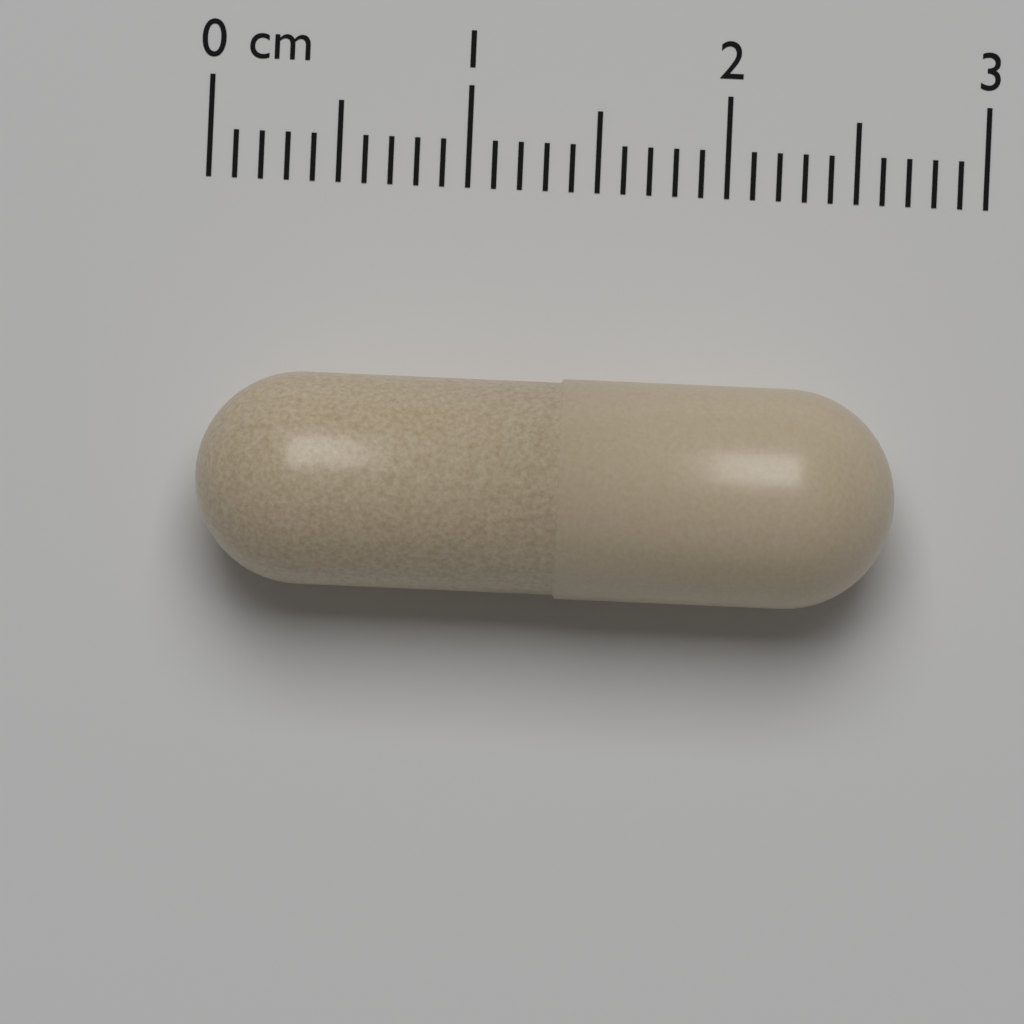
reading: 2.7 cm
